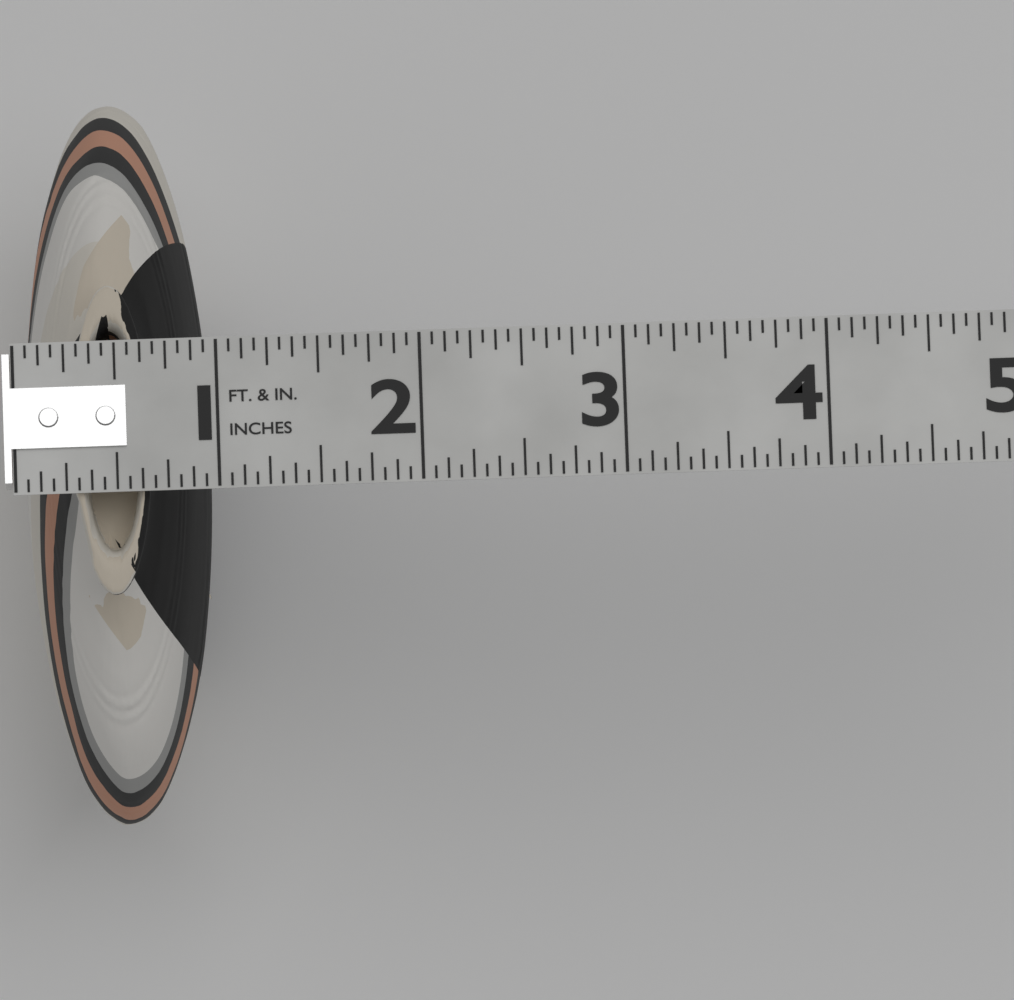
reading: 0.9375 in
